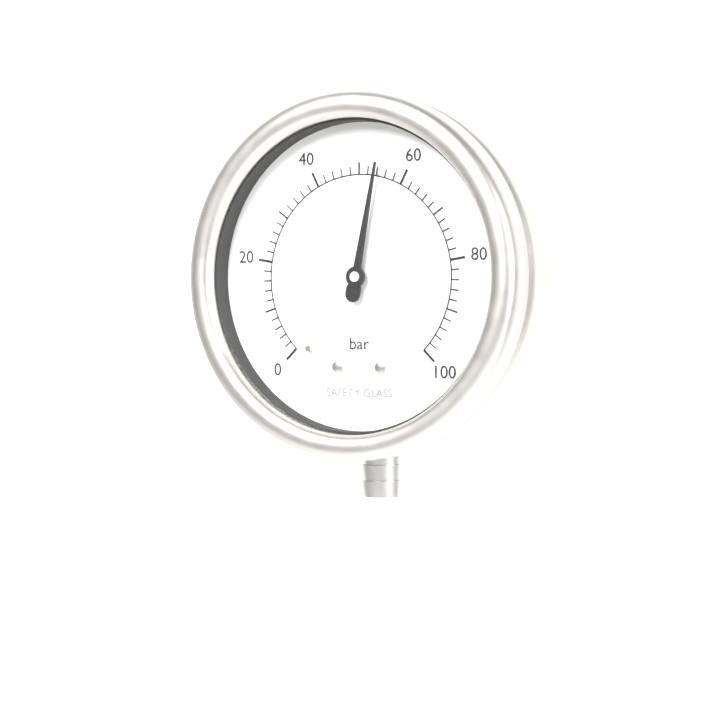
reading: 54 bar
